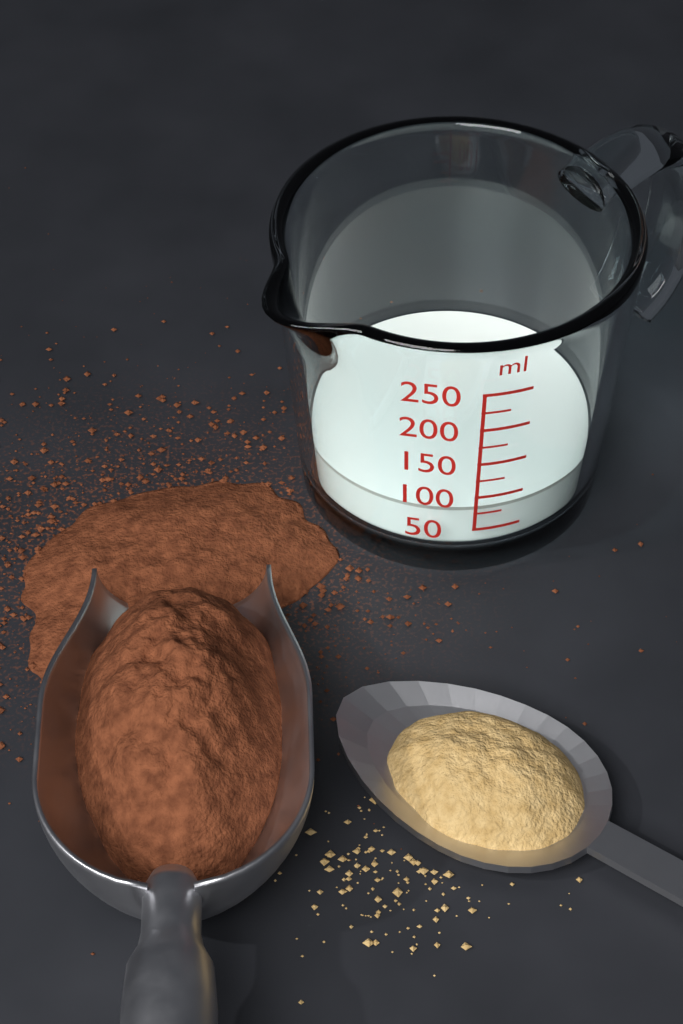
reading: 75 ml
